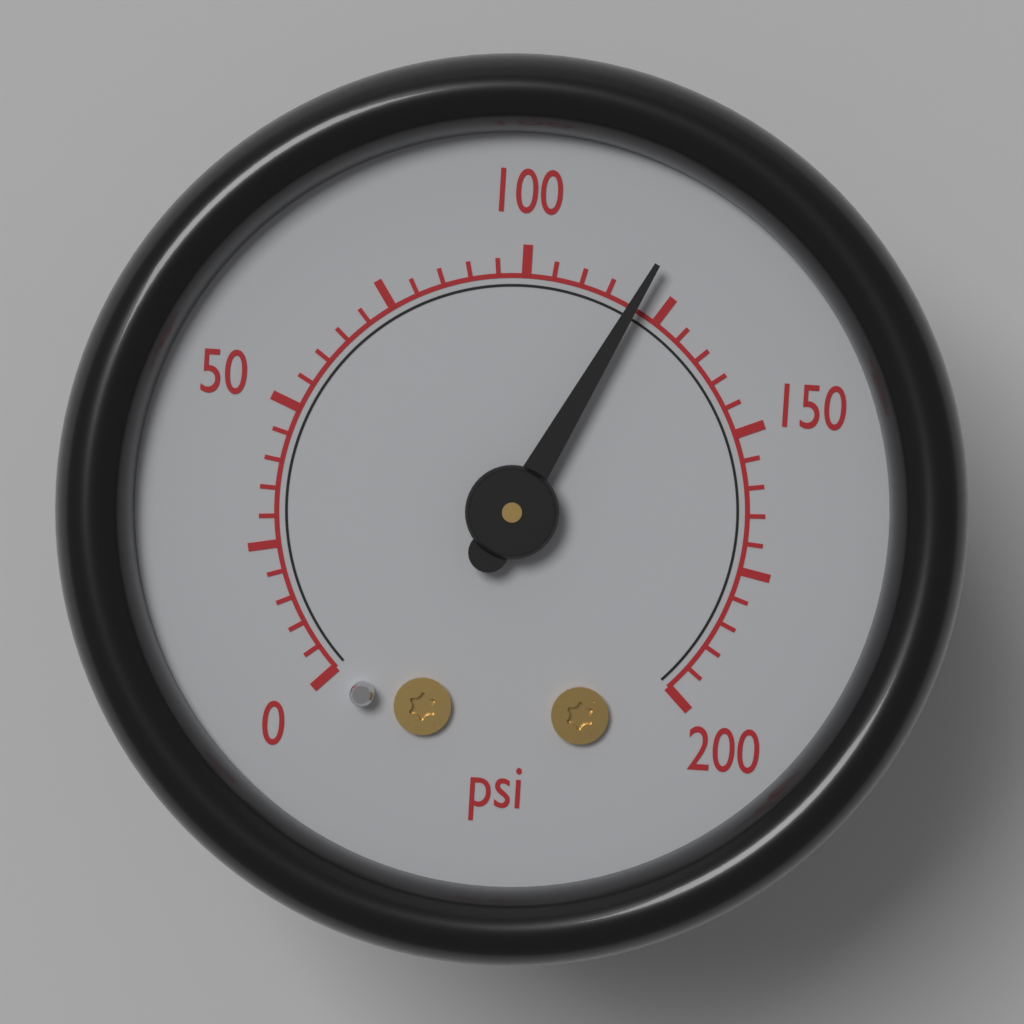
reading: 120 psi
